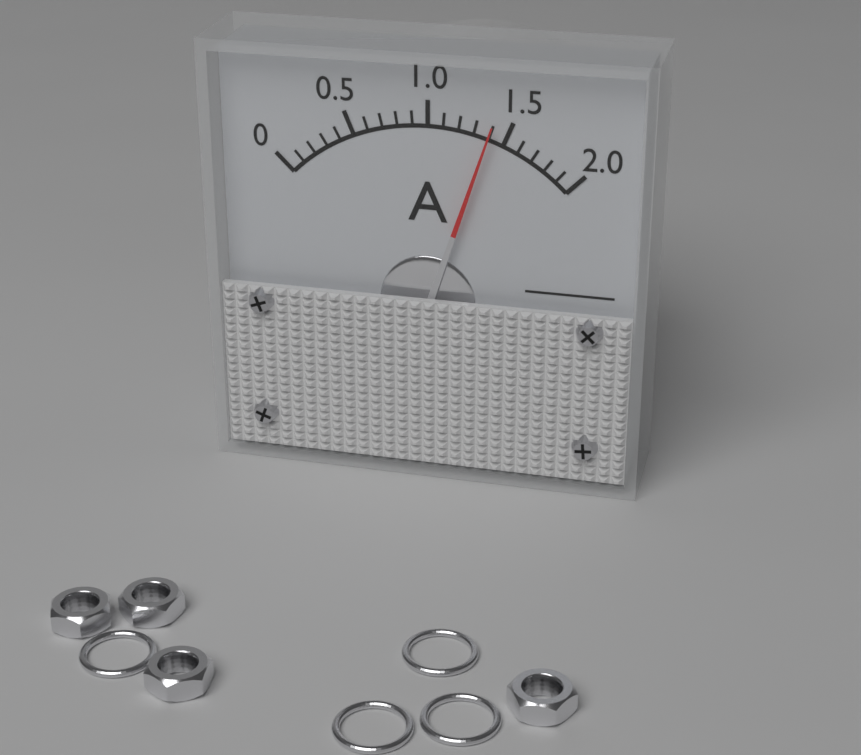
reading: 1.4 A
